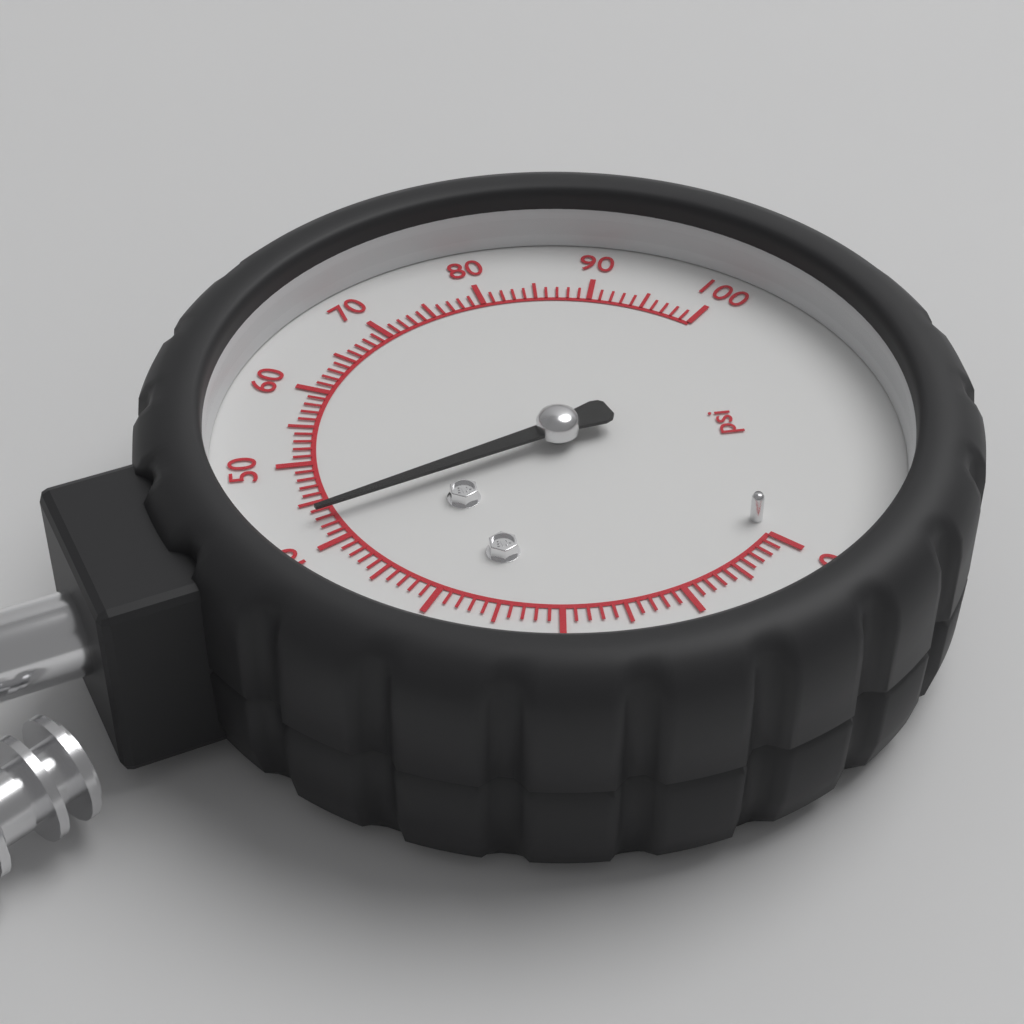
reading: 43 psi
